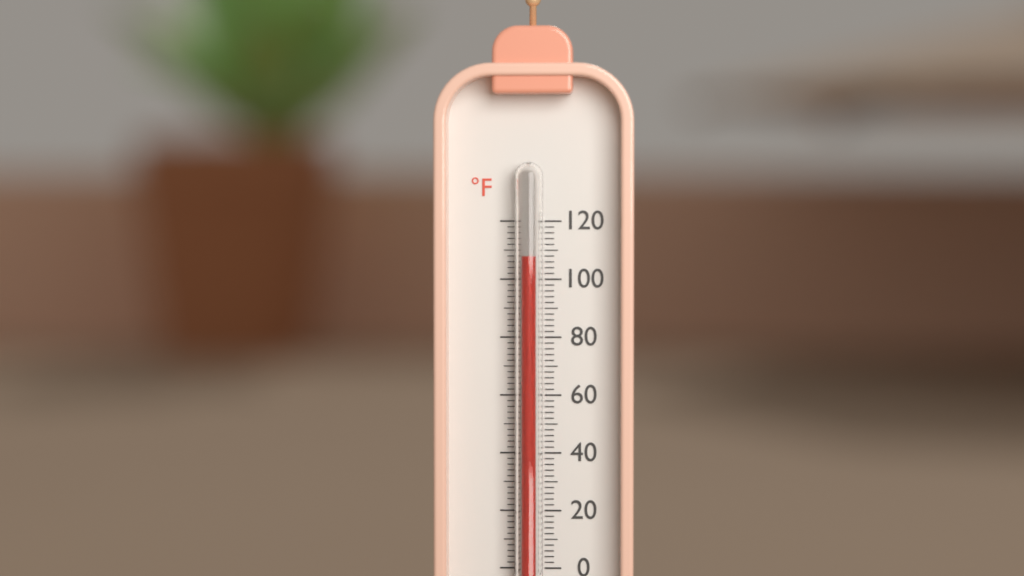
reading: 108 °F
